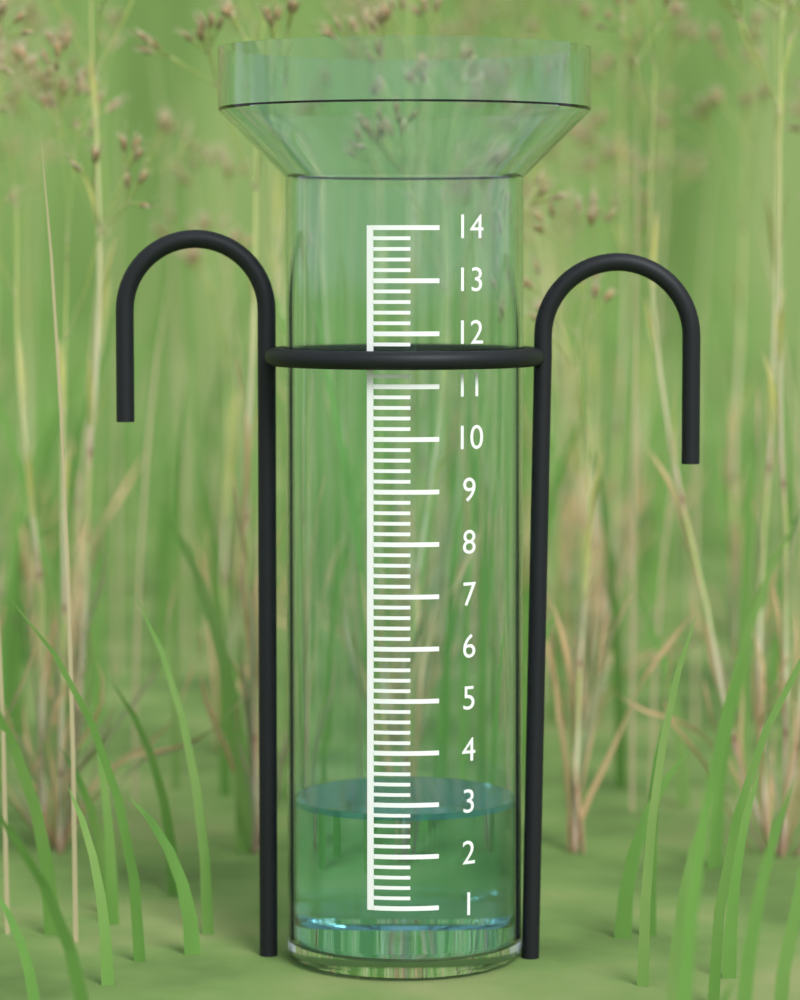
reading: 2.8 (no unit)
